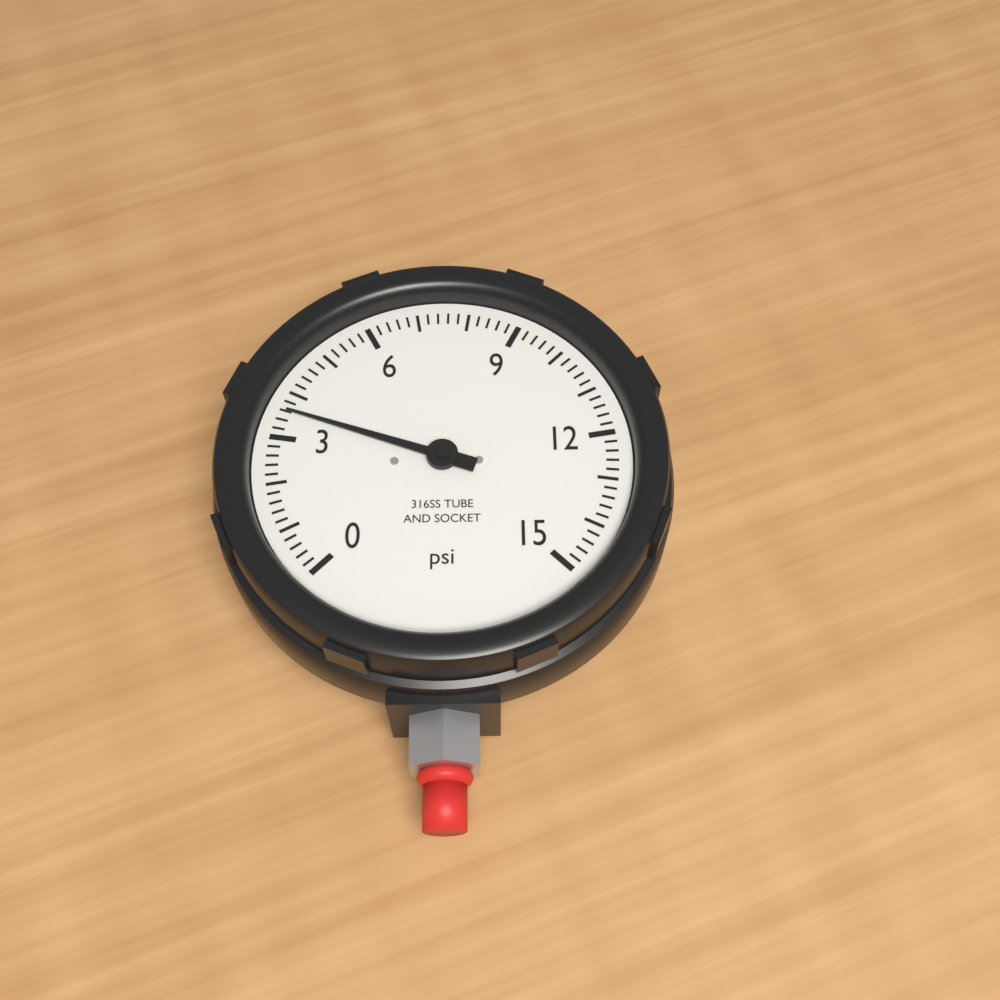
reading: 3.6 psi
